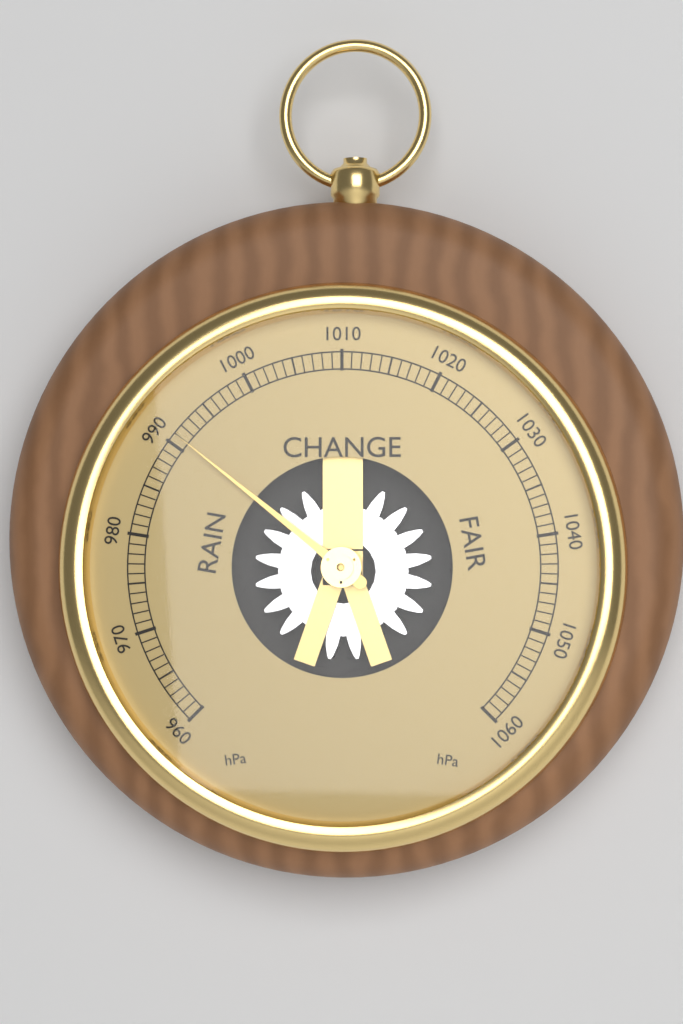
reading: 991 hPa
